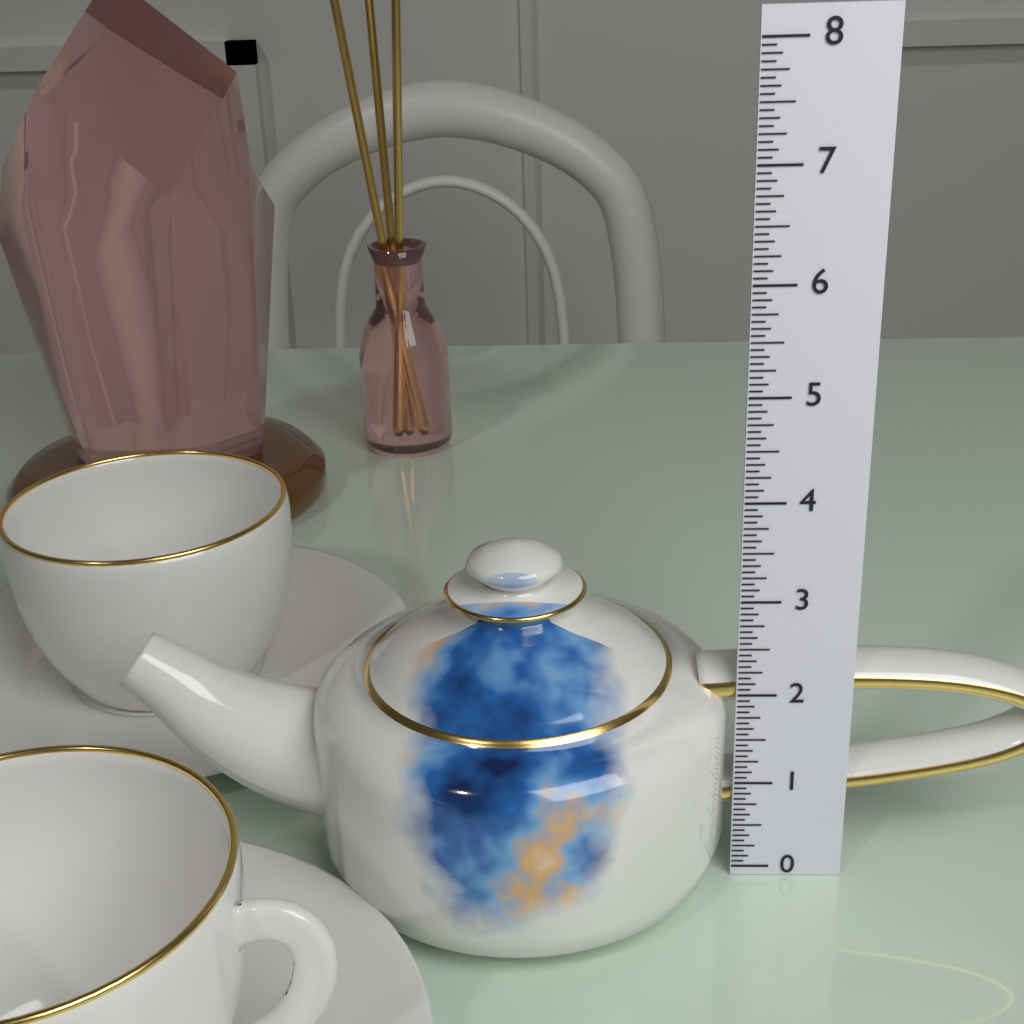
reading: 3.4375 (no unit)
